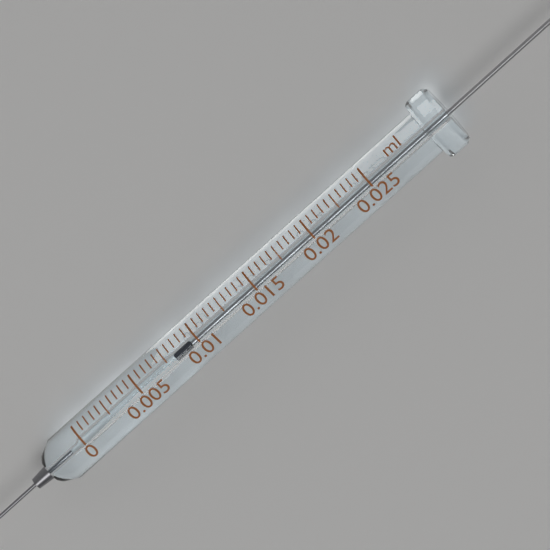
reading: 0.0080 ml
